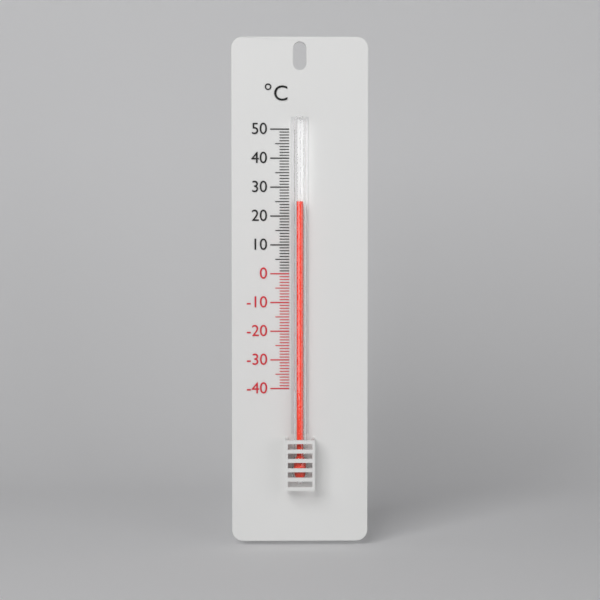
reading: 25 °C
